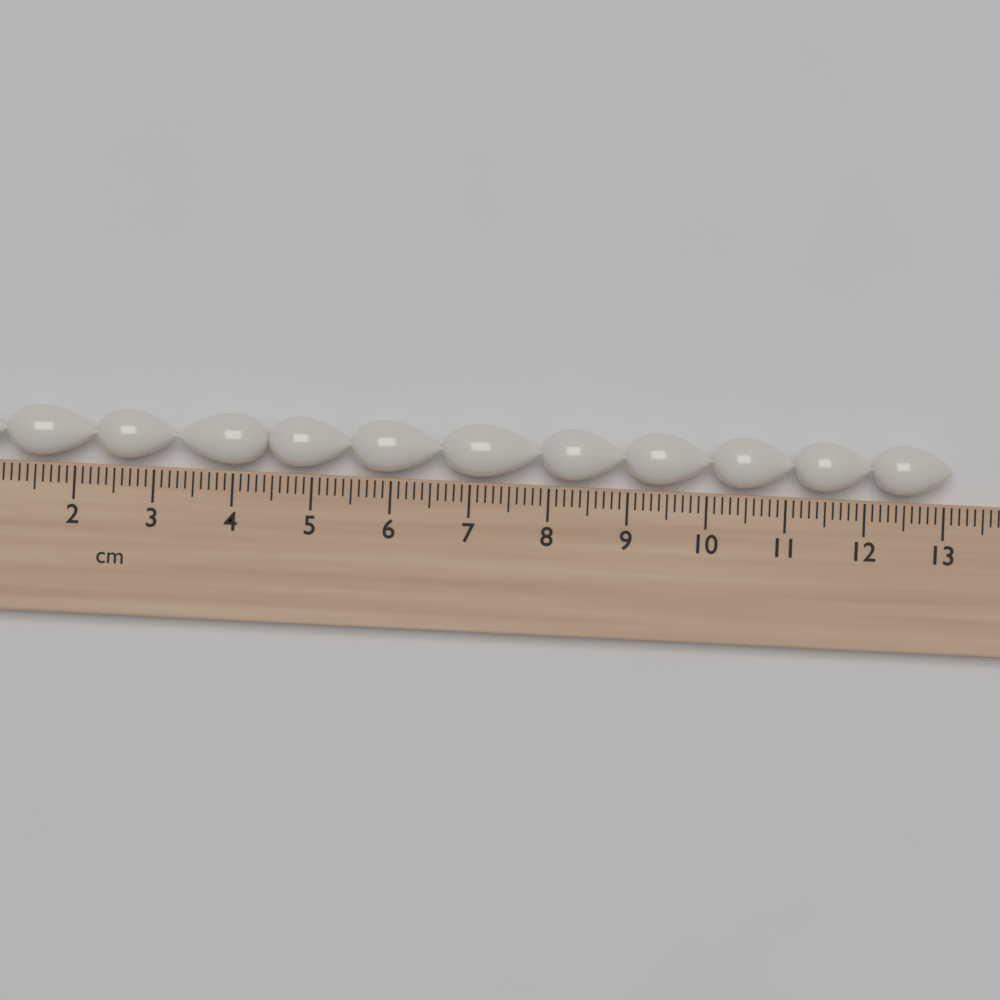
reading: 13.1 cm
